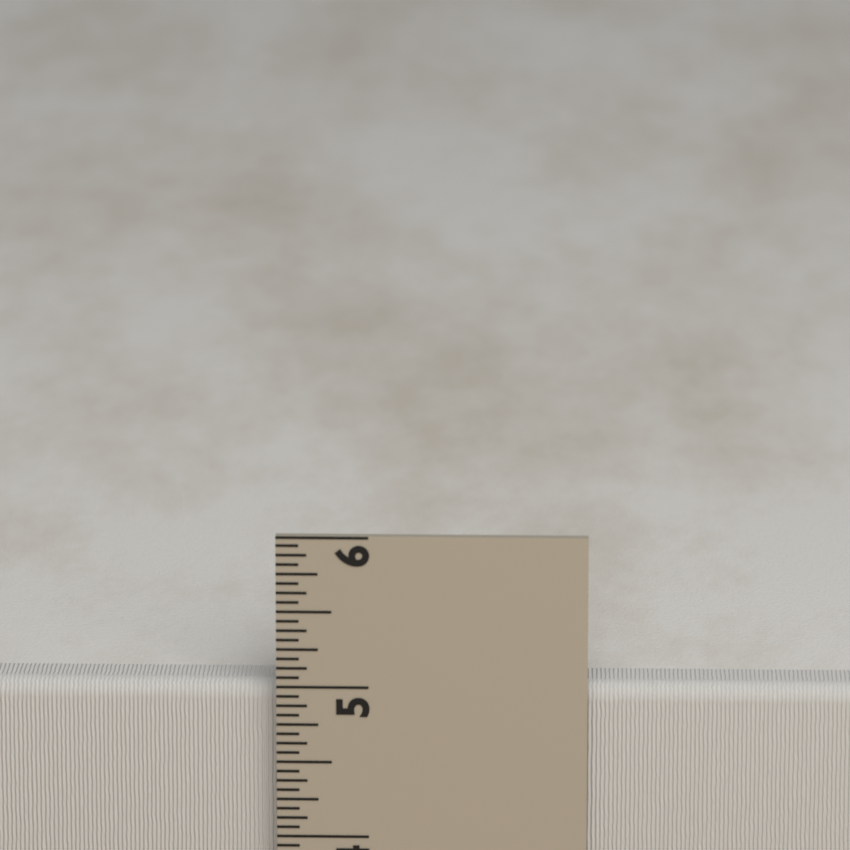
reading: 5.0000 in
